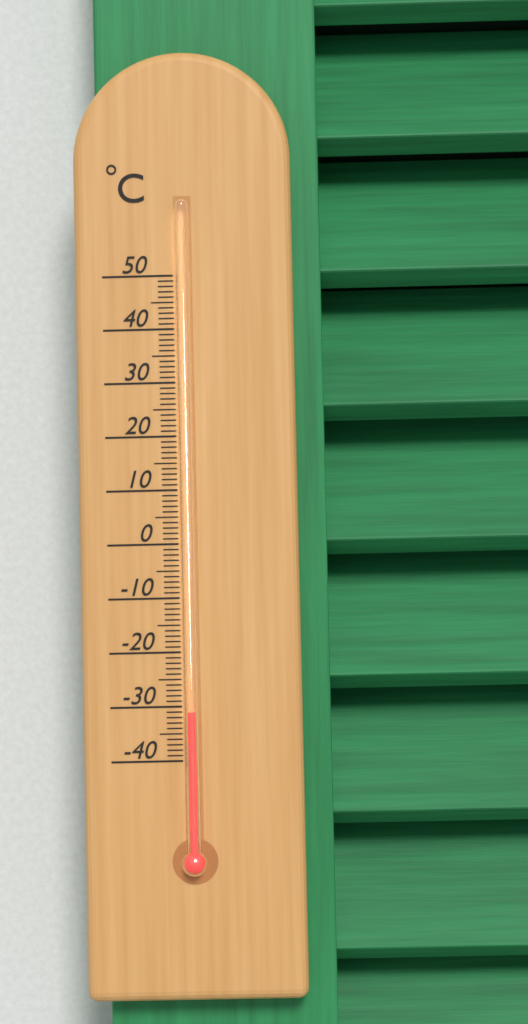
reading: -31 °C
